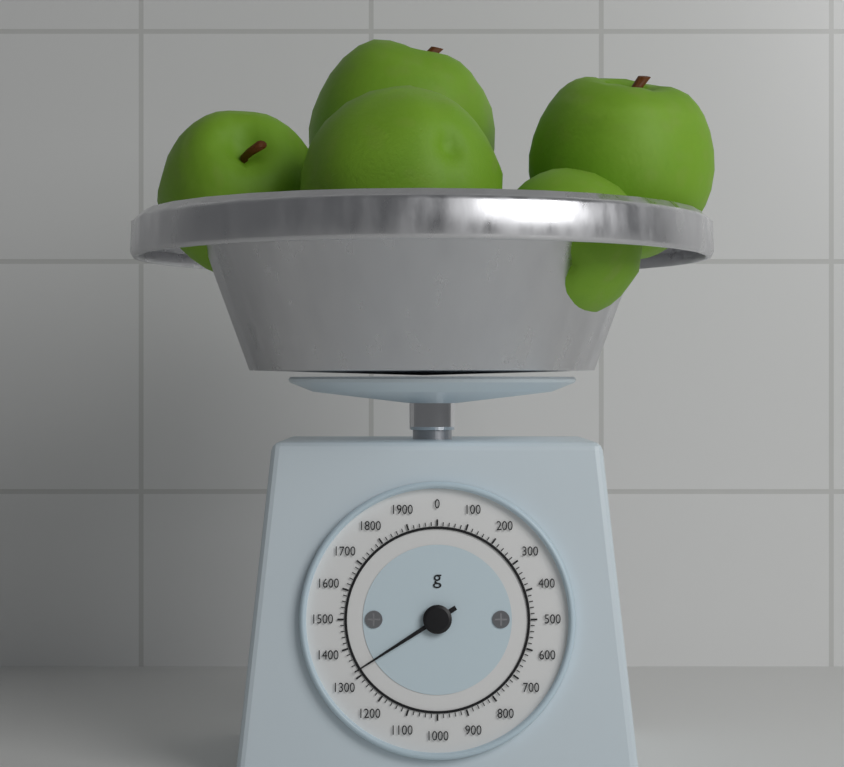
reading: 1320 g
